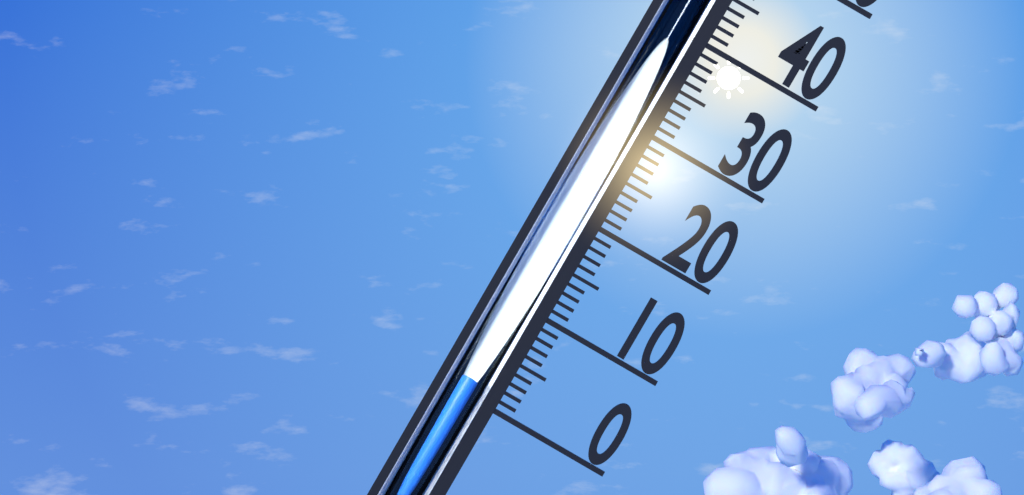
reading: 2 (no unit)
